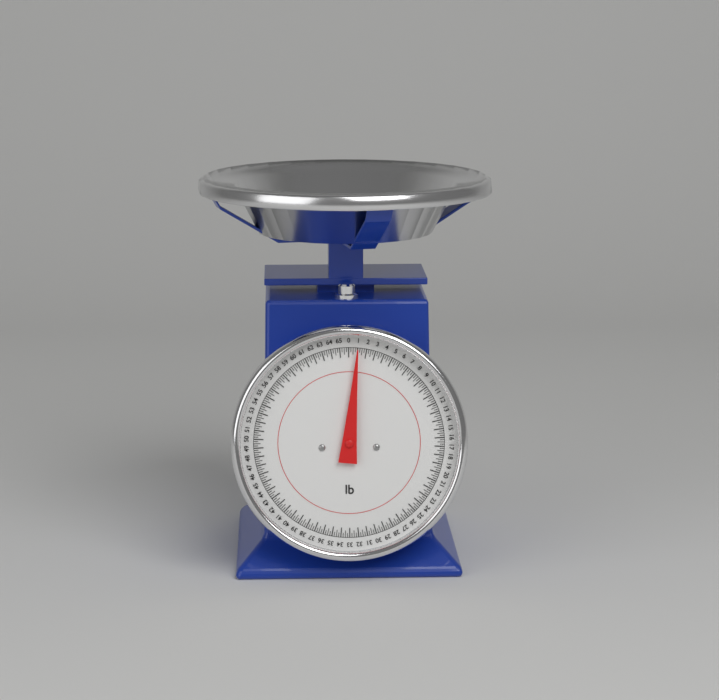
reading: 1.00 lb
